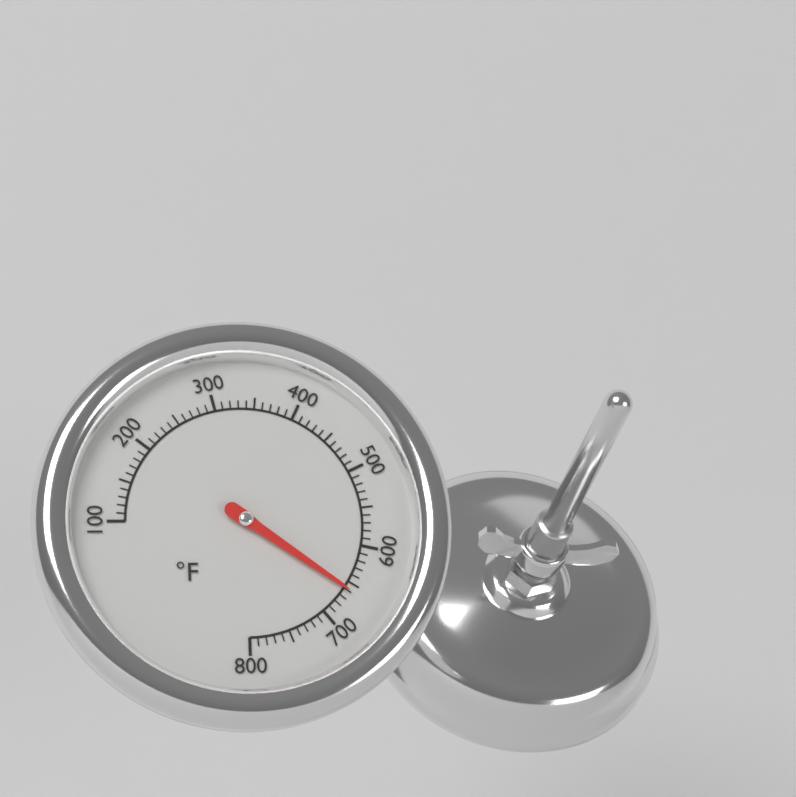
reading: 660 °F
